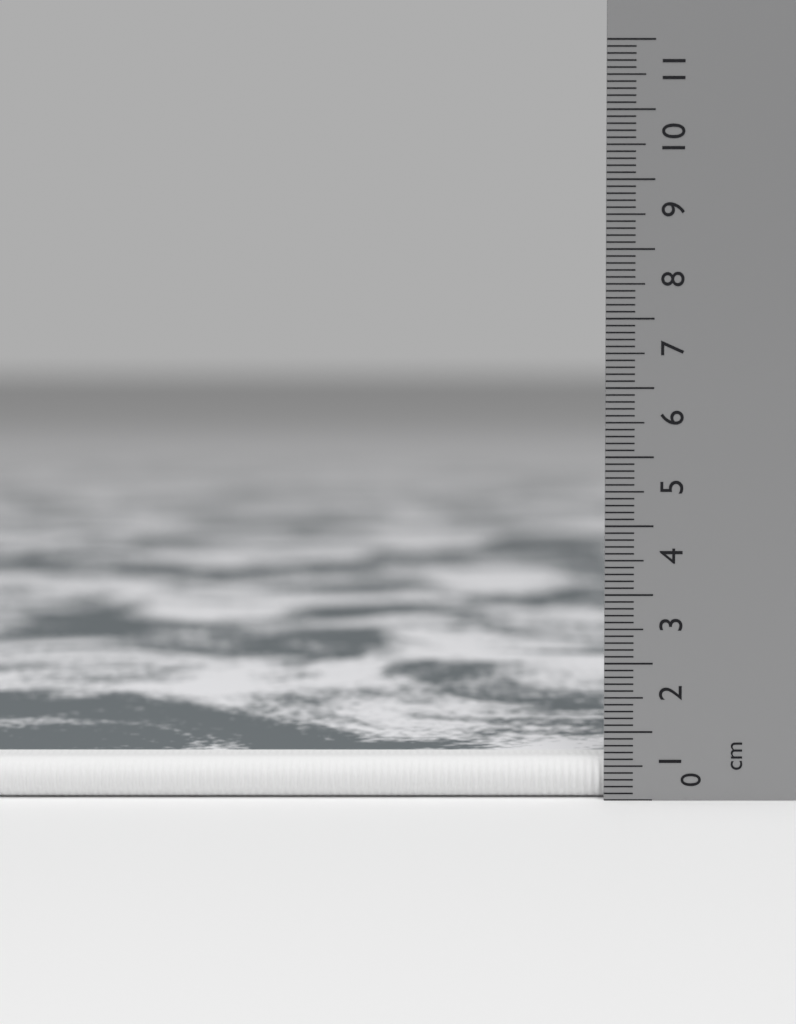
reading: 0.6 cm
